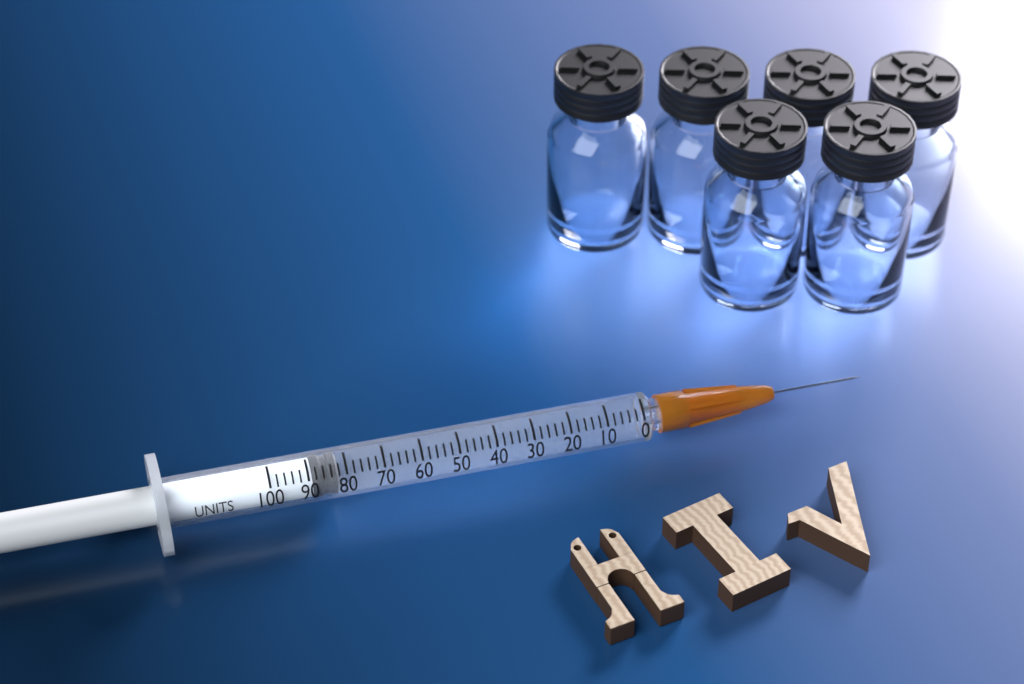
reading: 82 units
